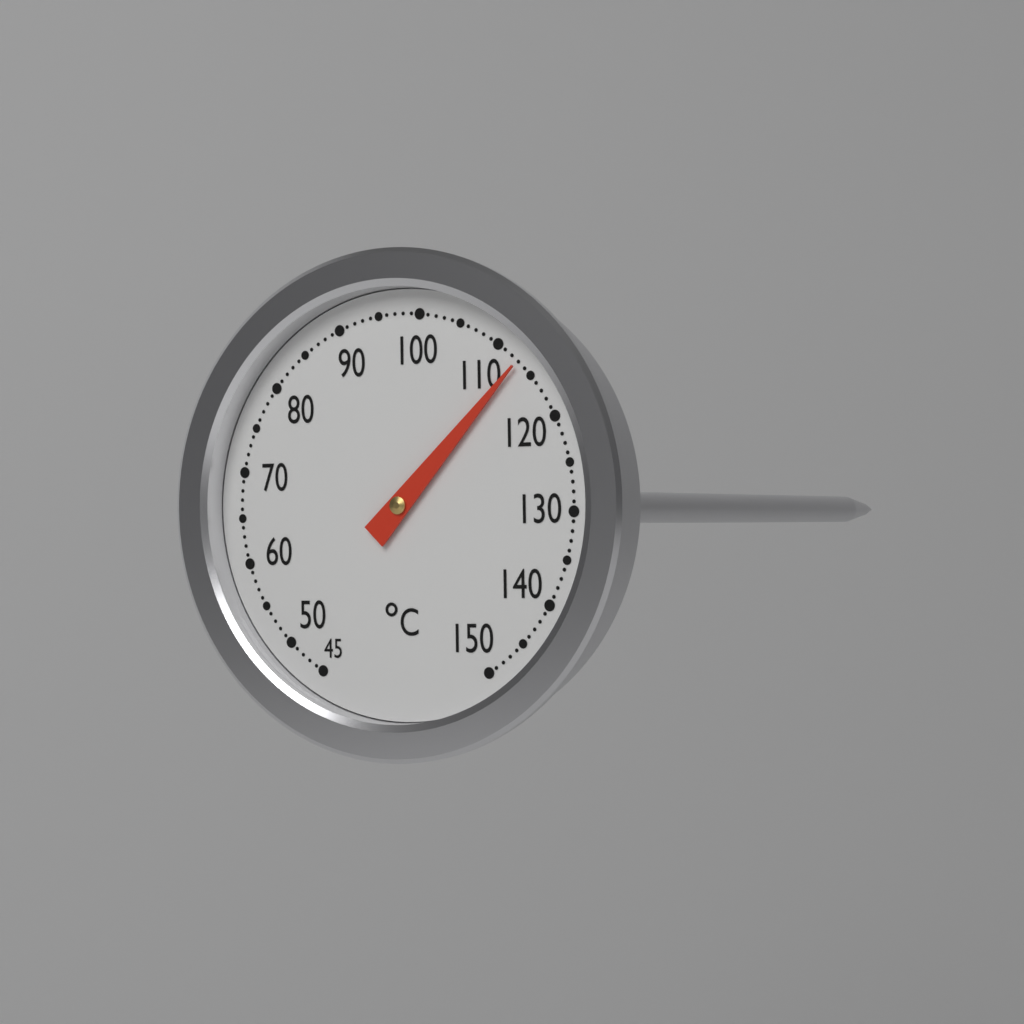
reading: 113 °C
